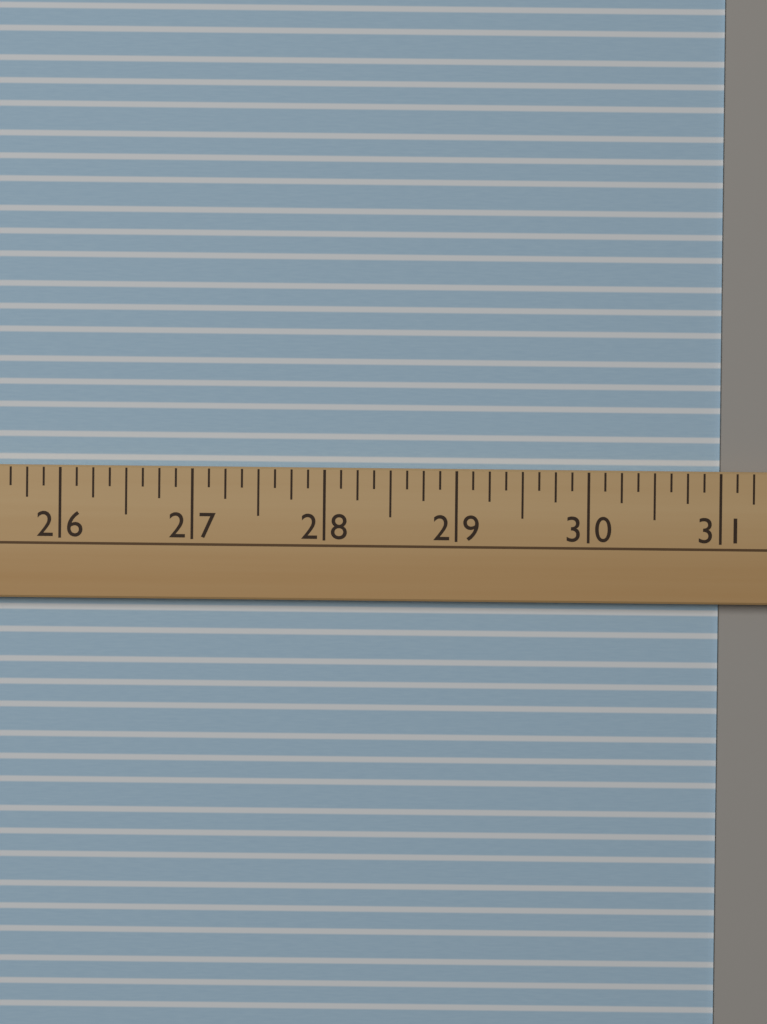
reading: 31.000 (no unit)
